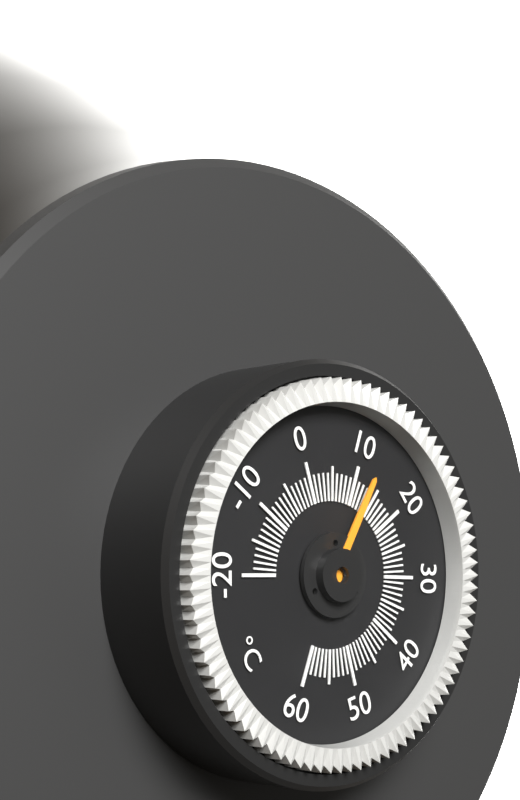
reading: 13 °C
